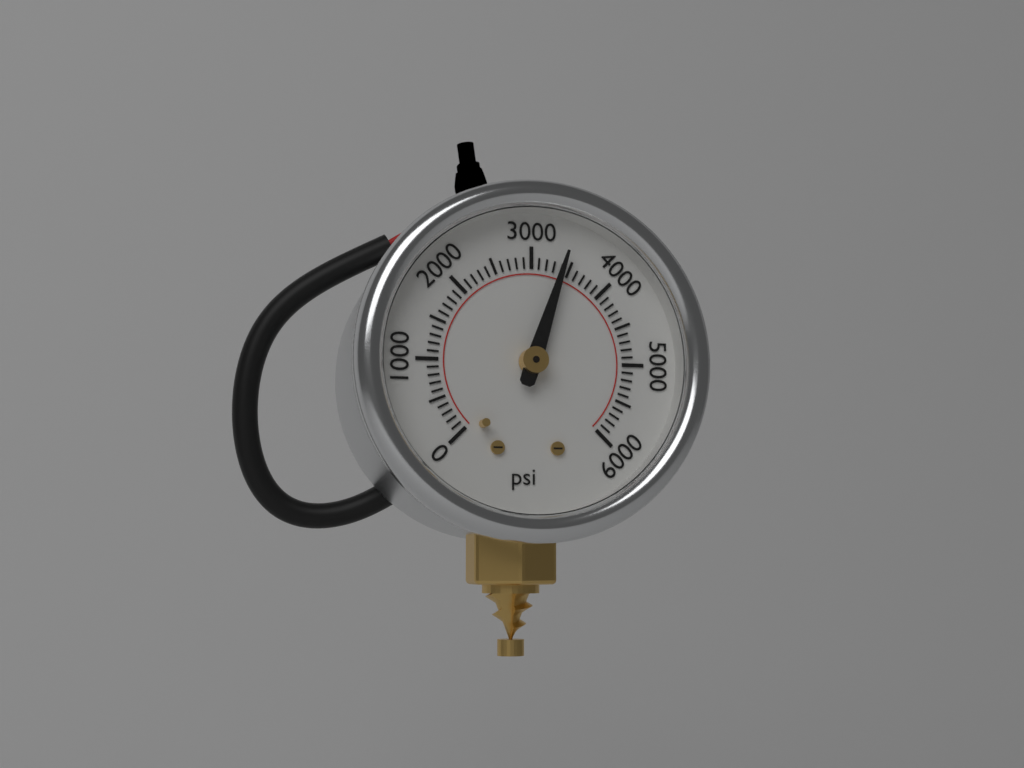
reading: 3400 psi
